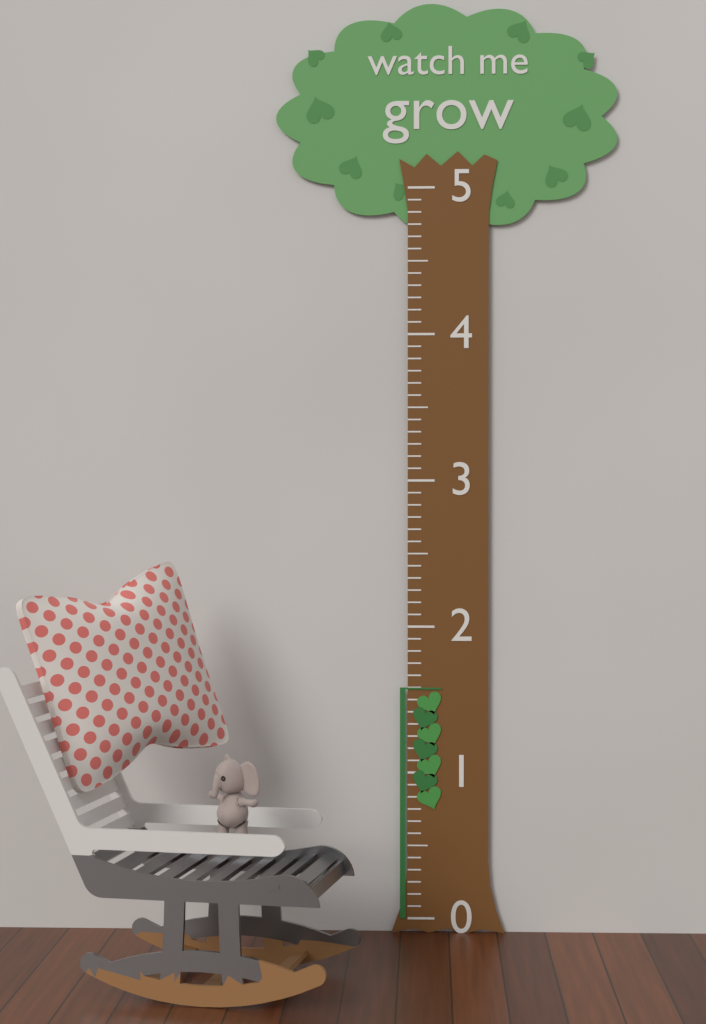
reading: 1.583333 (no unit)
